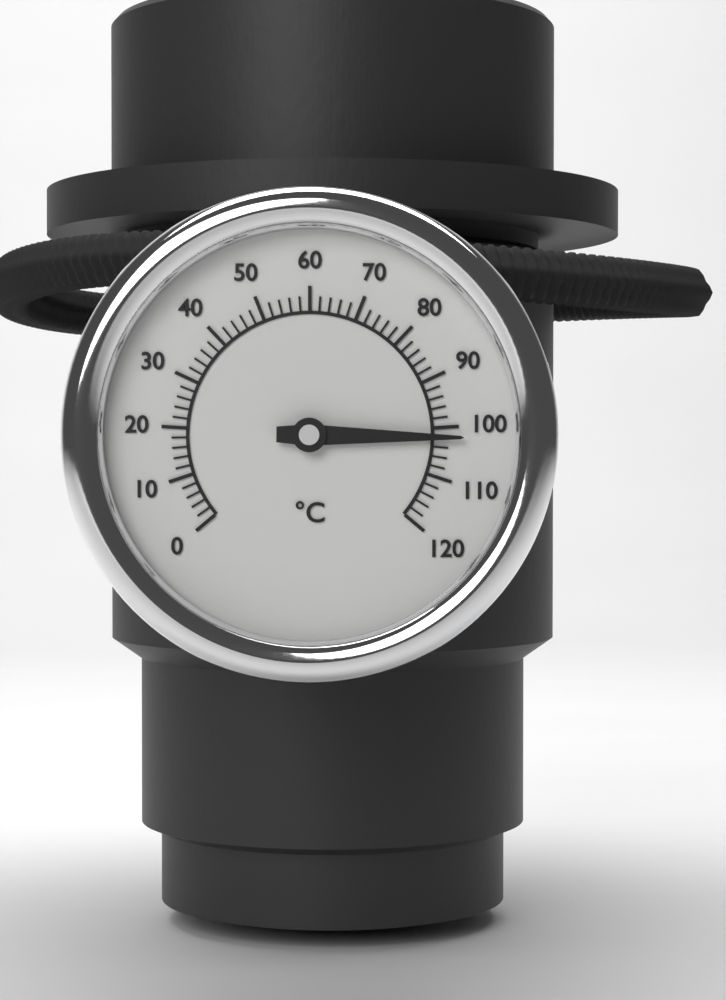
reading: 102 °C
